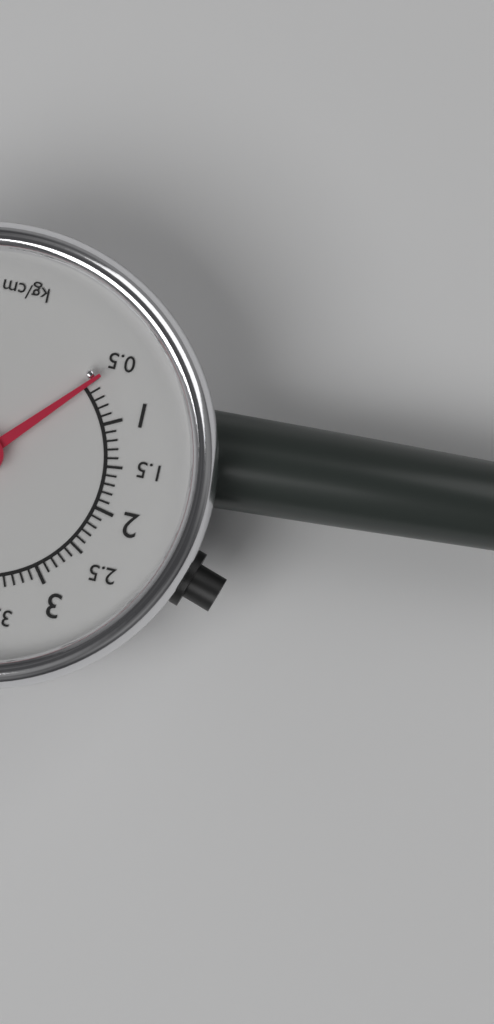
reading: 0.5 kg/cm²
